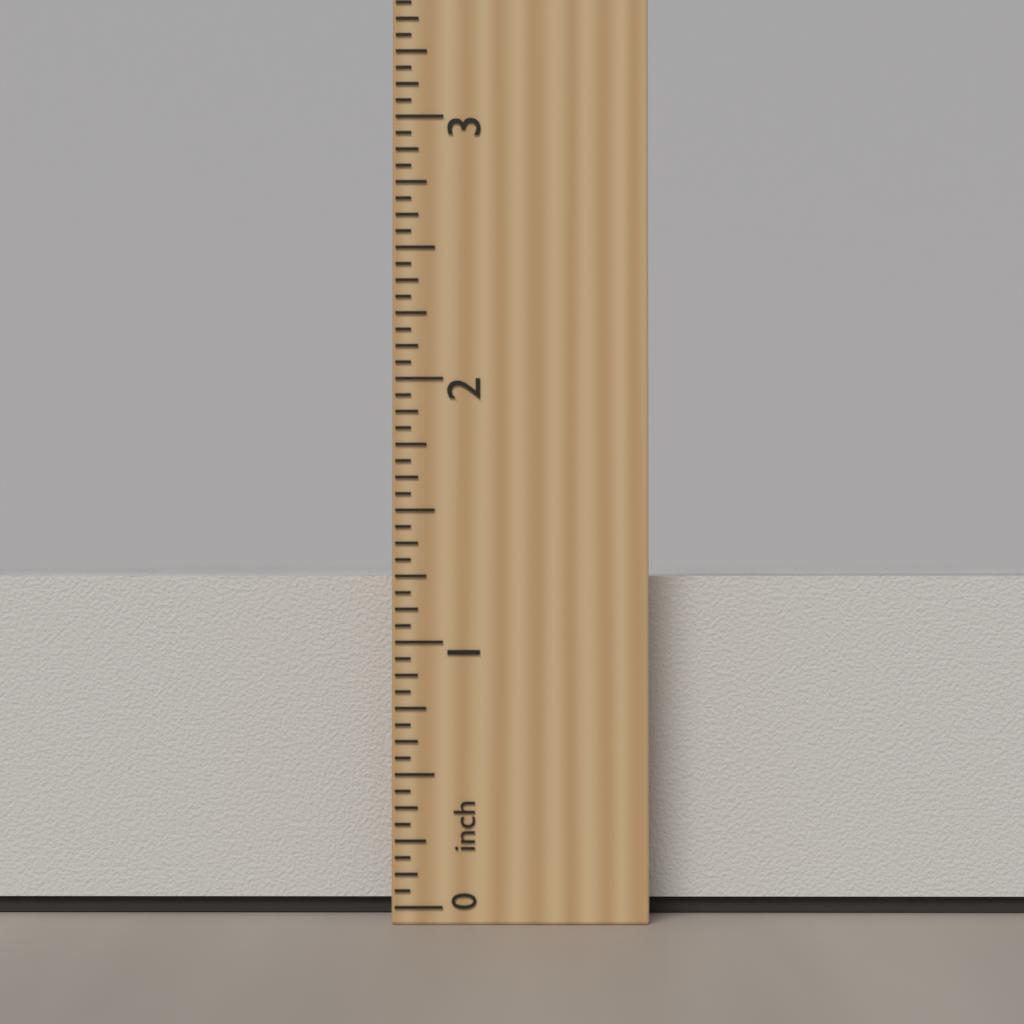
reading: 1.2500 inch
